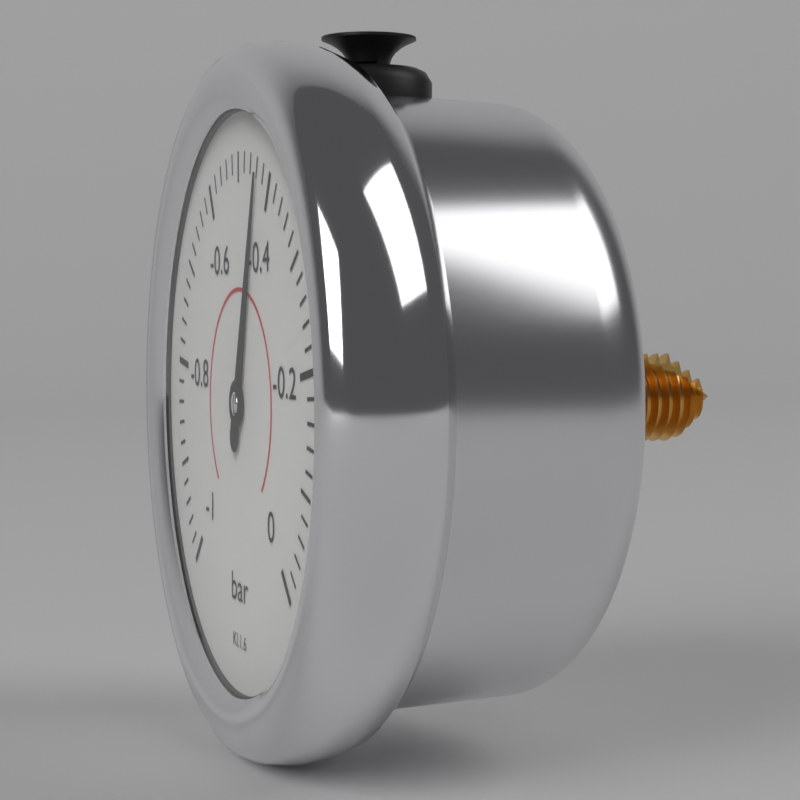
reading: -0.44 bar
